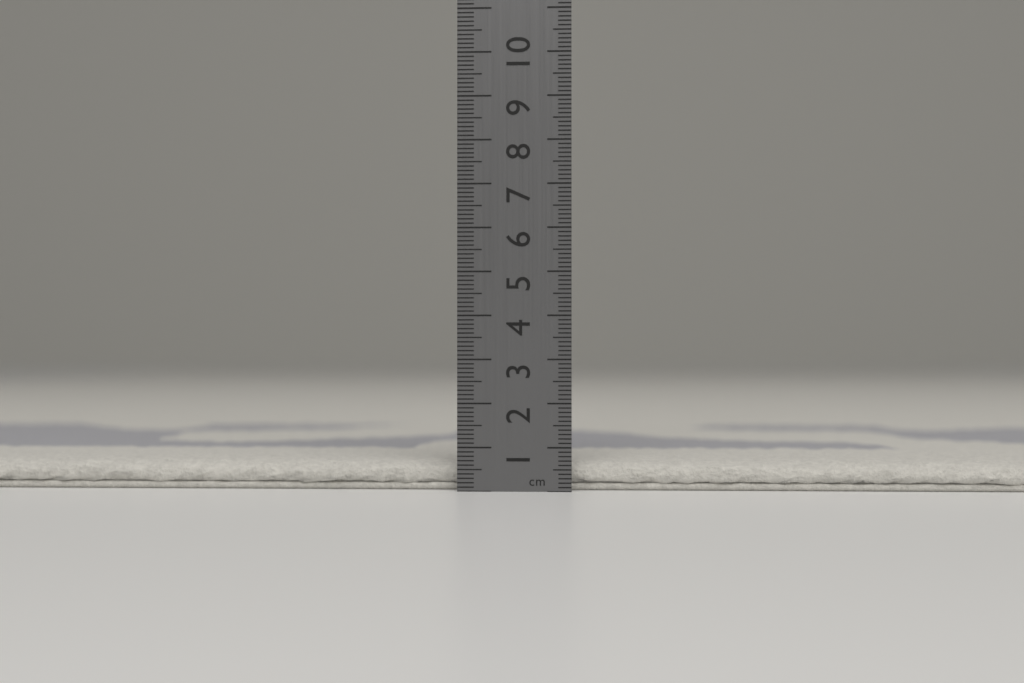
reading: 0.7 cm
